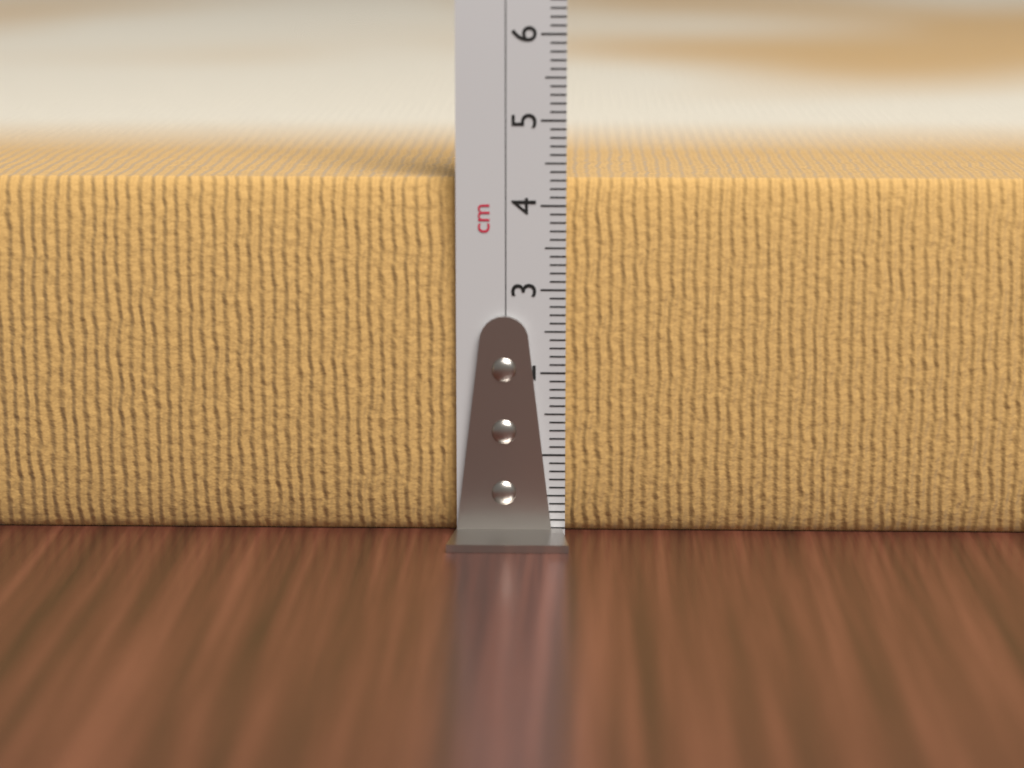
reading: 4.3 cm
